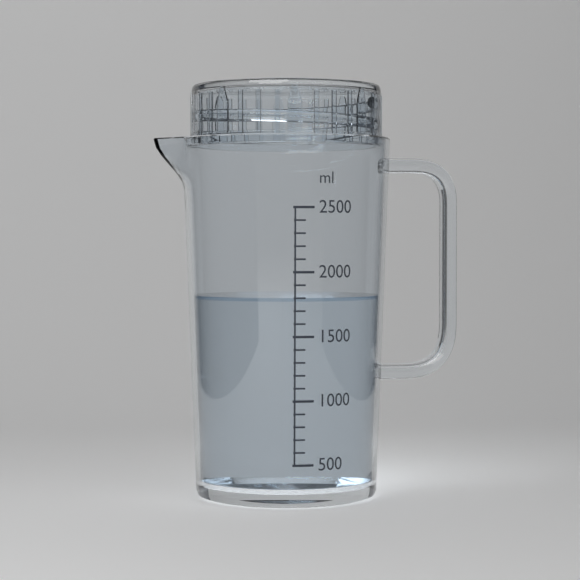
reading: 1800 ml
